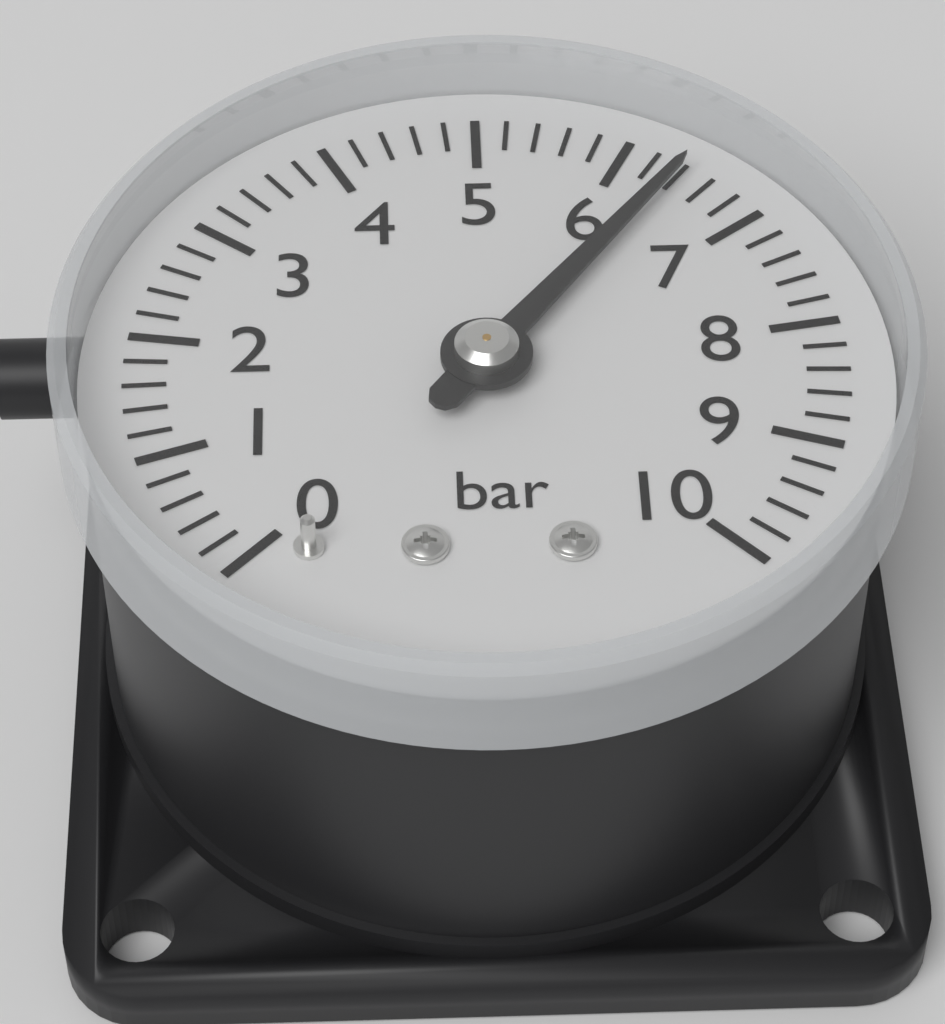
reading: 6.4 bar
